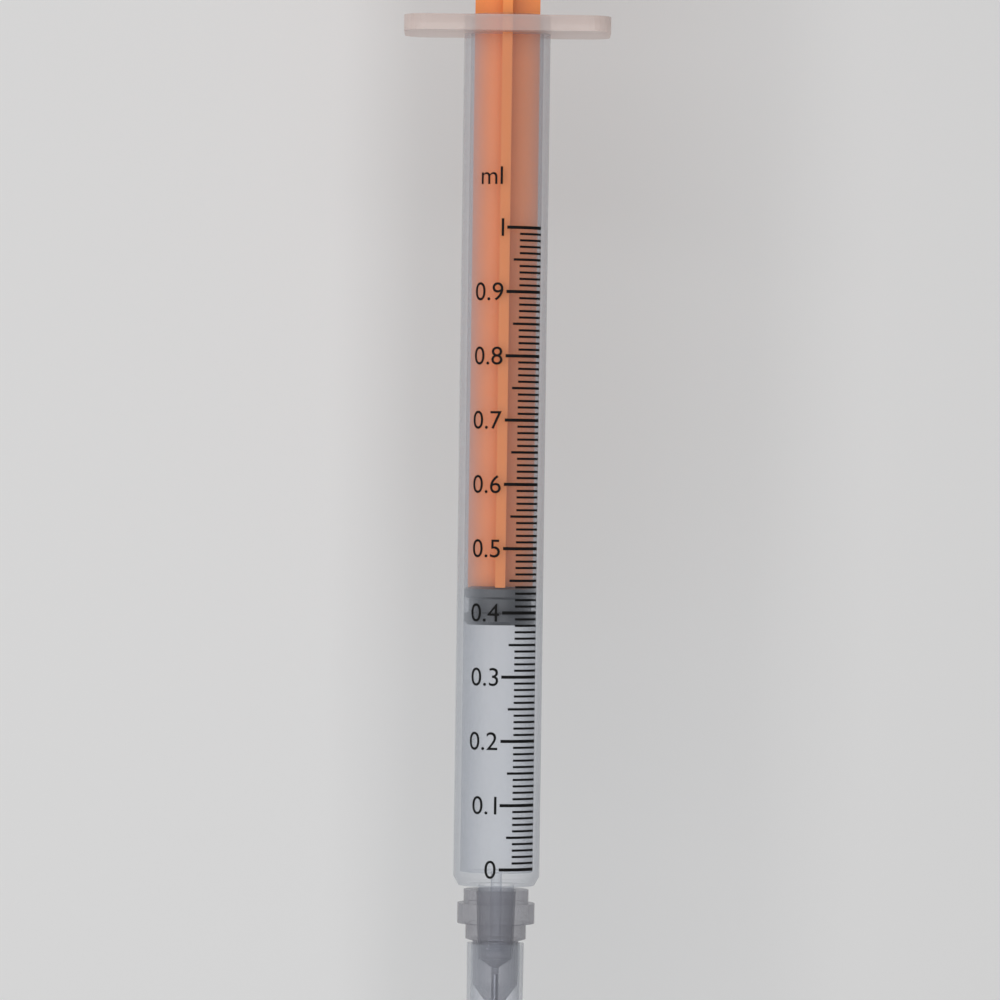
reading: 0.38 ml
